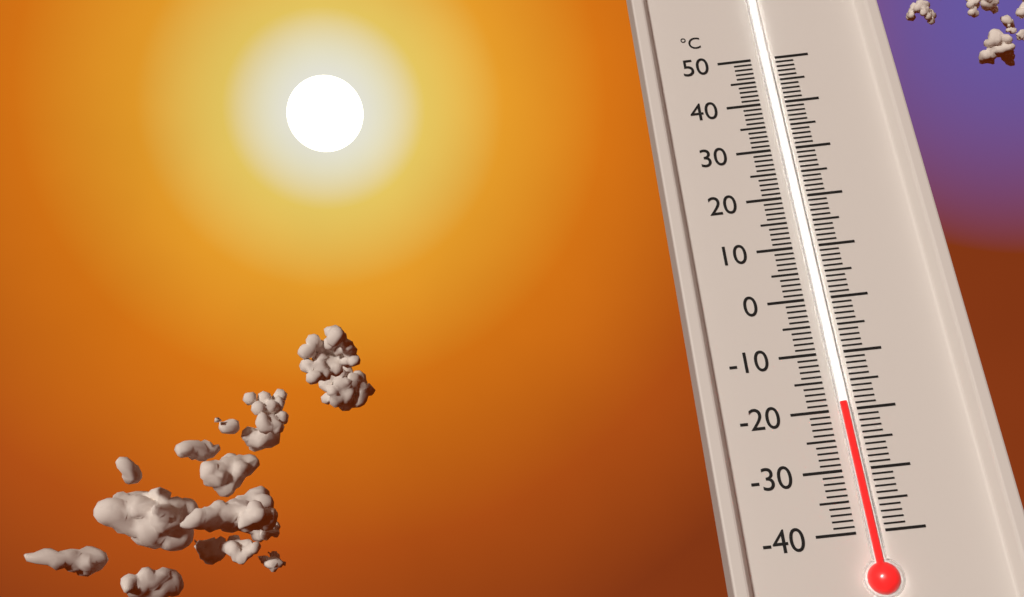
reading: -19 °C
